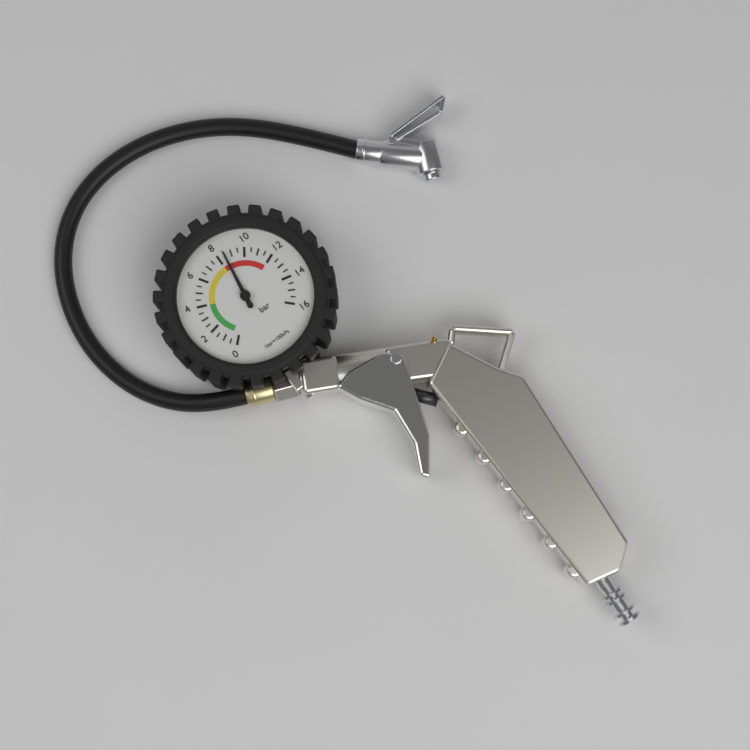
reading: 8.5 bar
